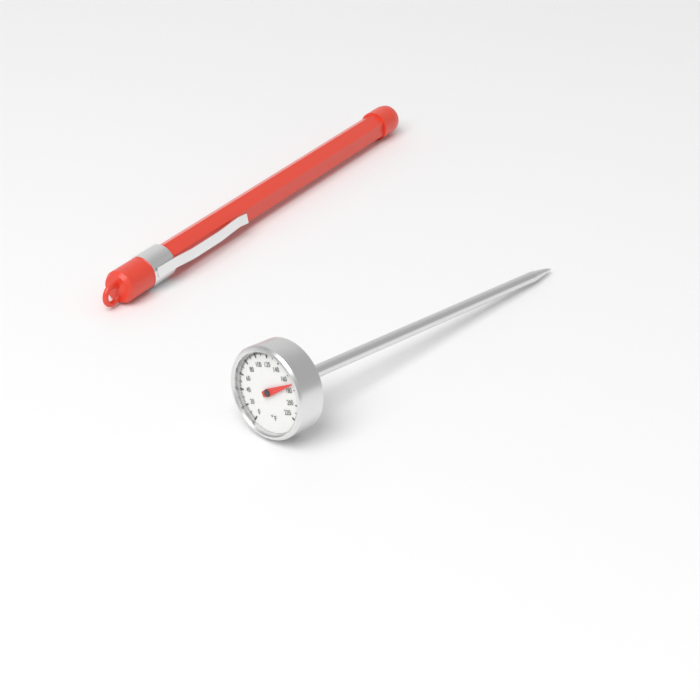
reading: 172 °F
